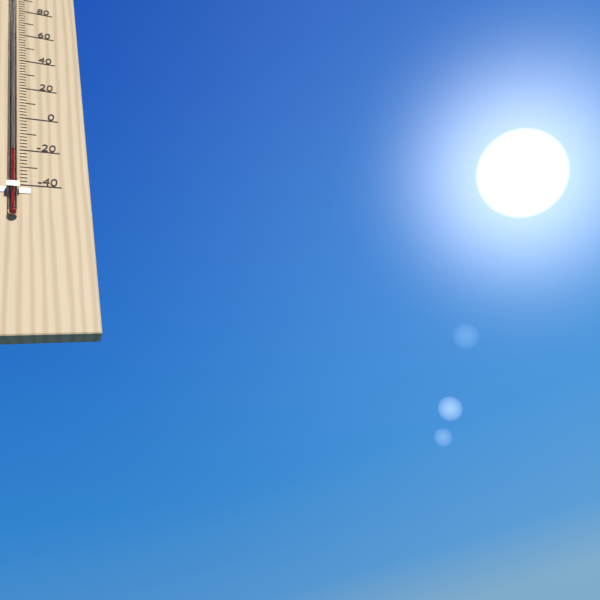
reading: -22 °F
